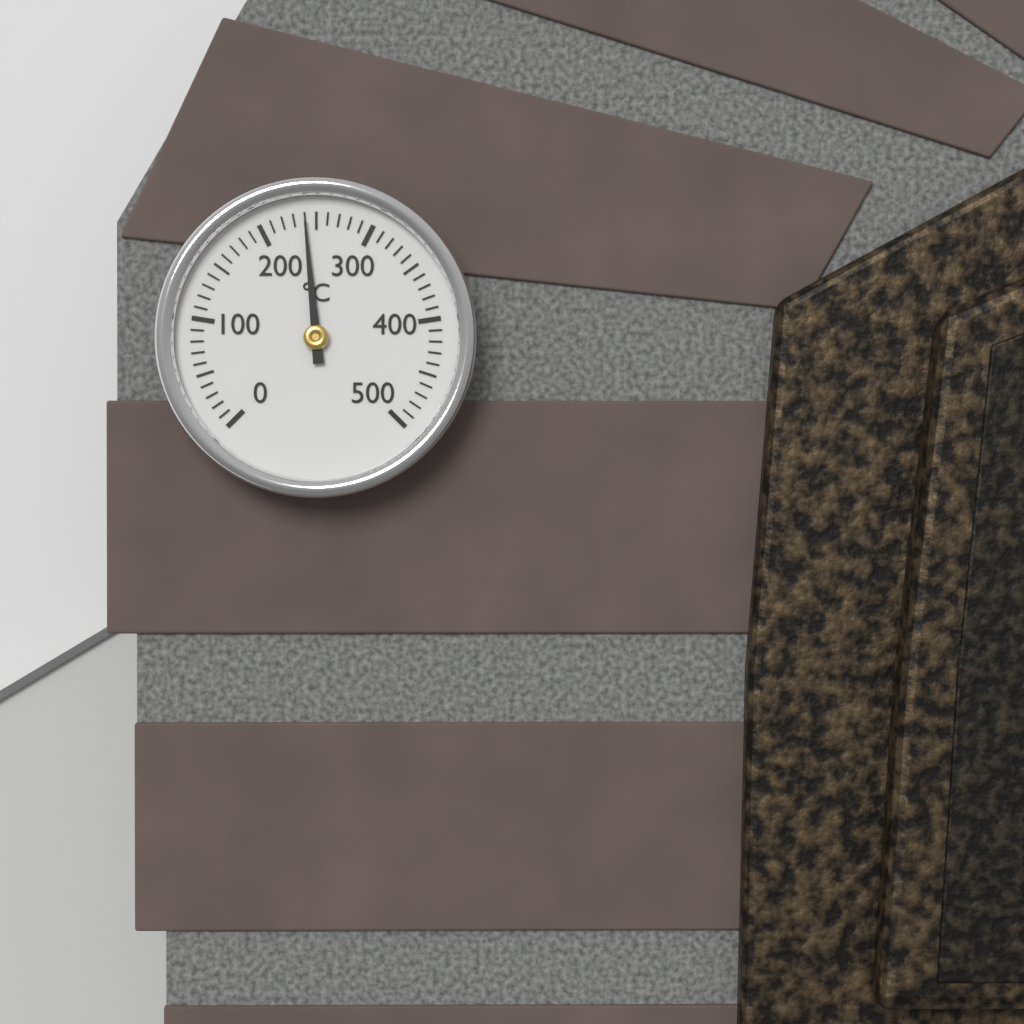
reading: 240 °C
